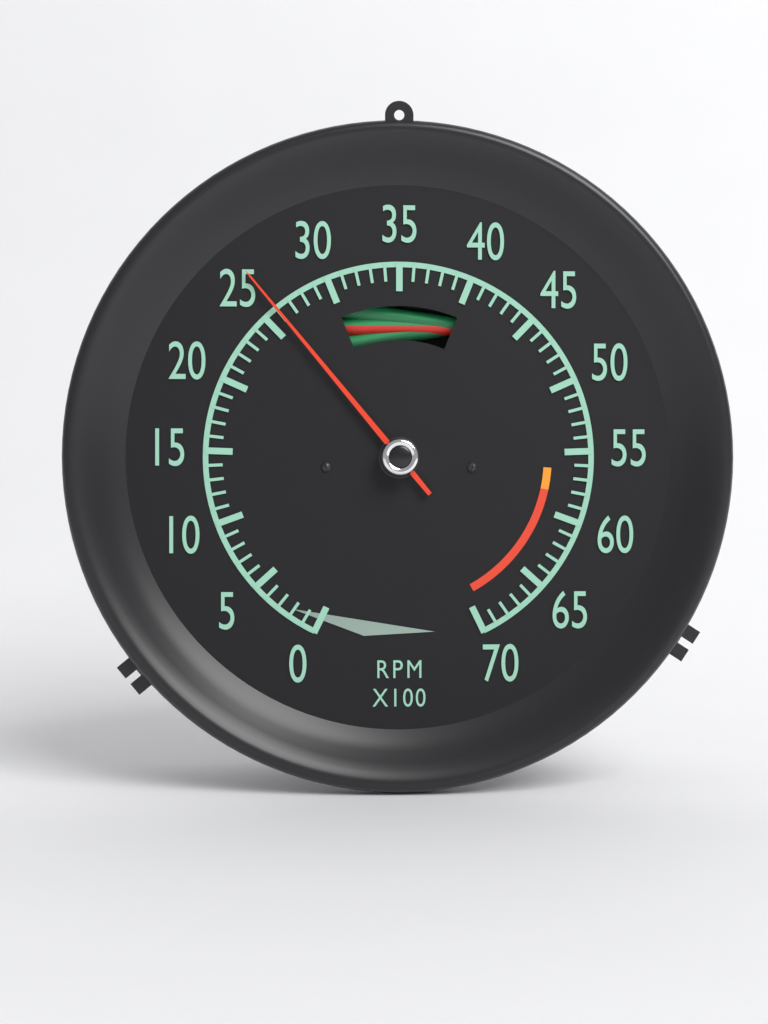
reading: 26 RPM x100
